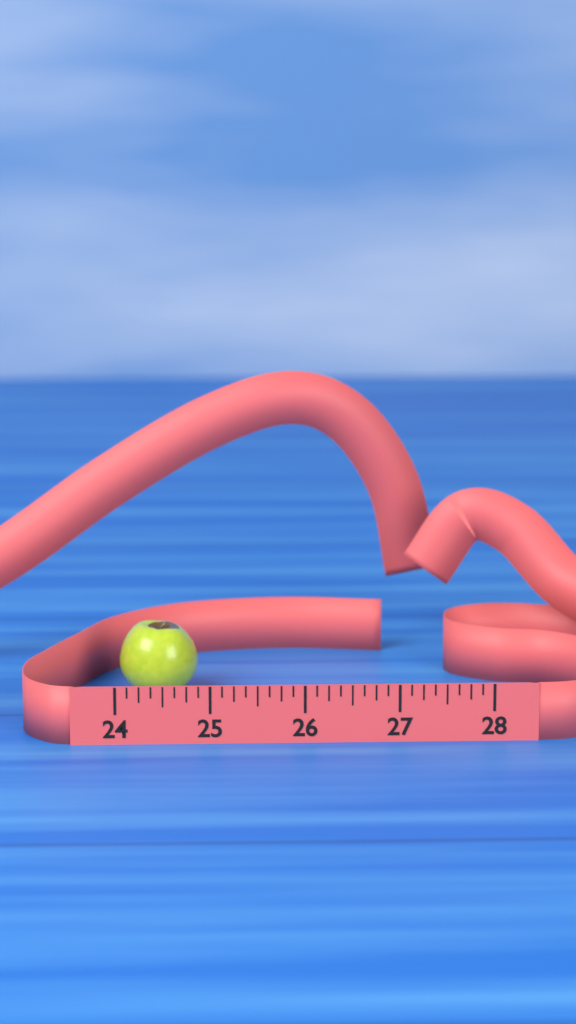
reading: 24.875 (no unit)
